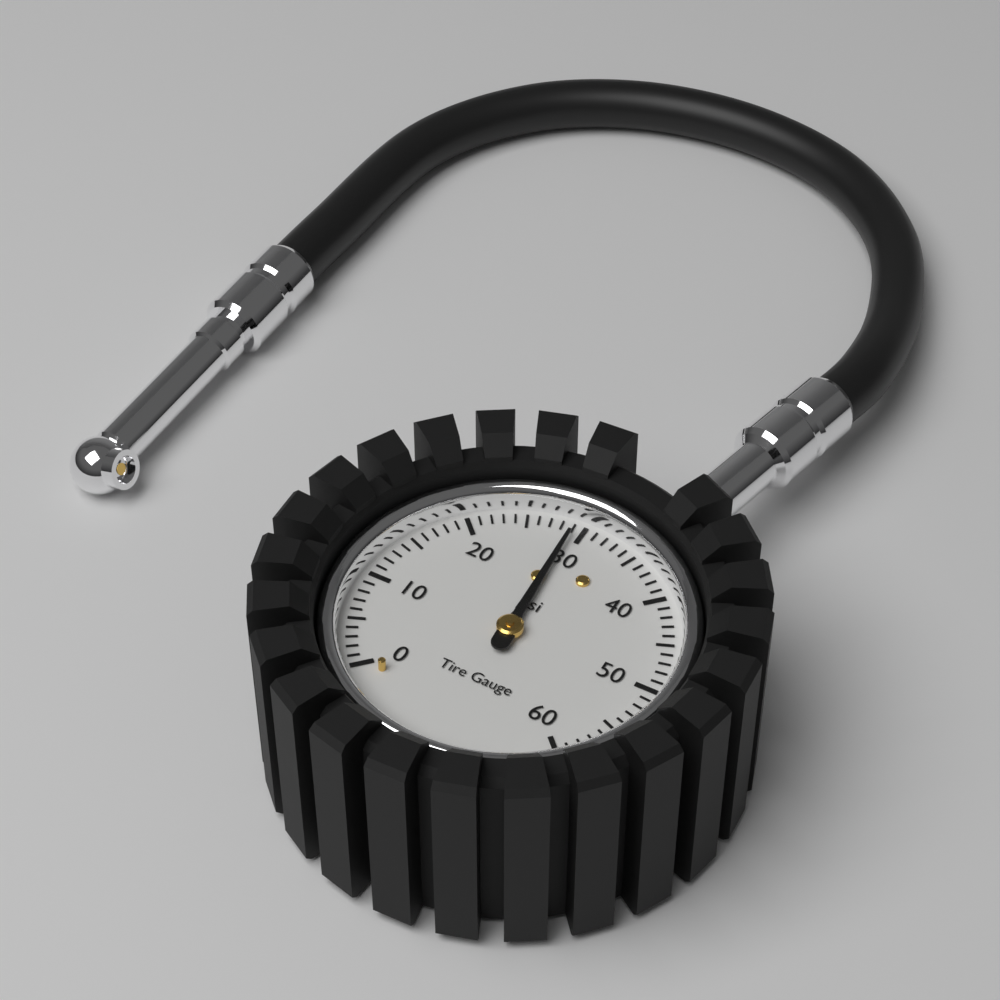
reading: 29 psi
